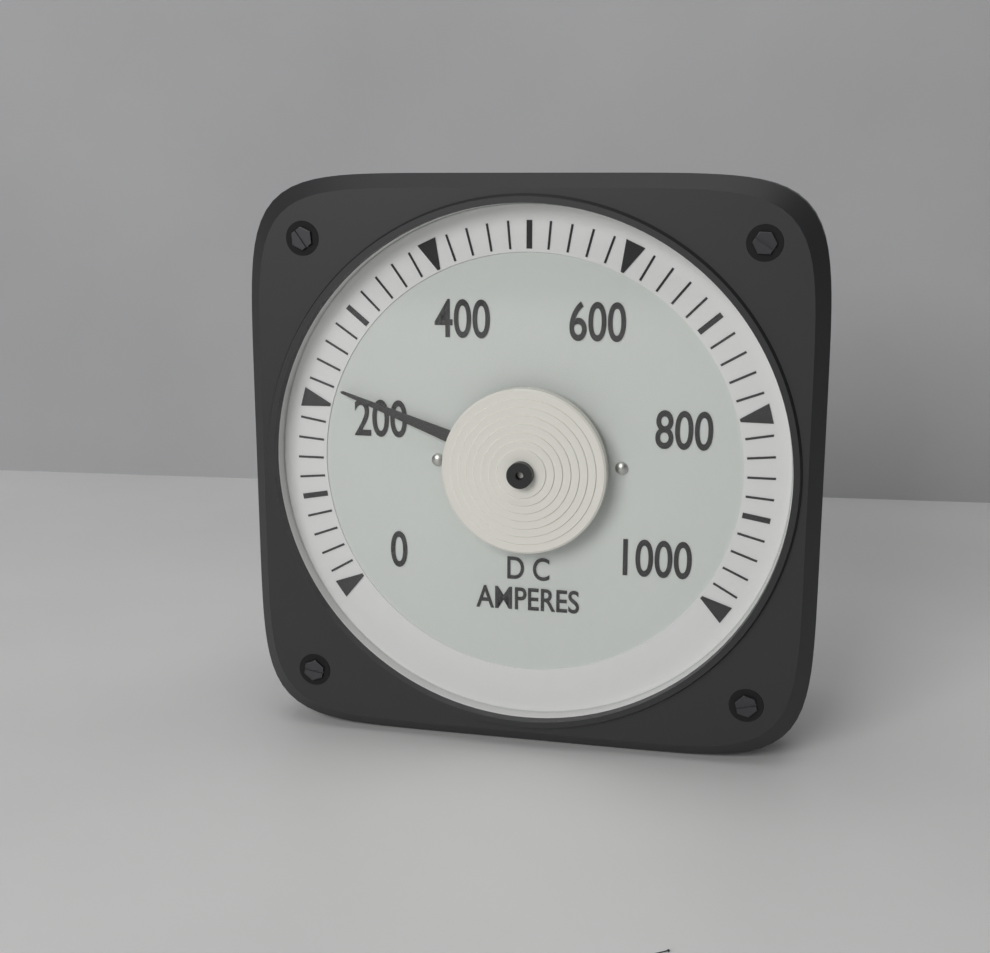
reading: 220 A
